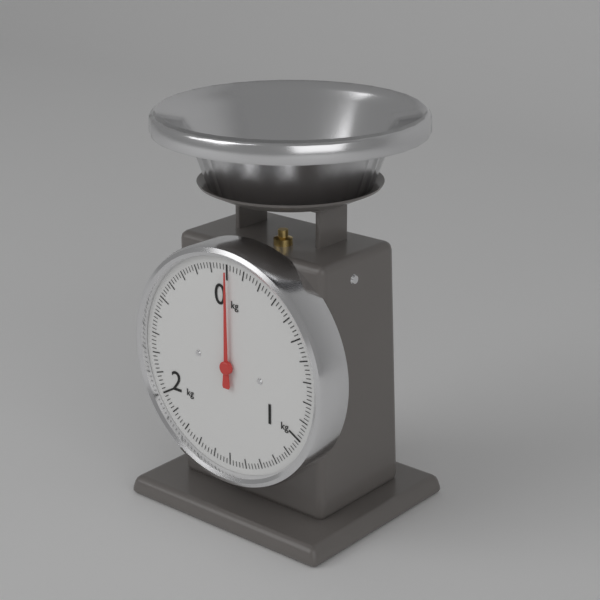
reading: 0.00 kg
